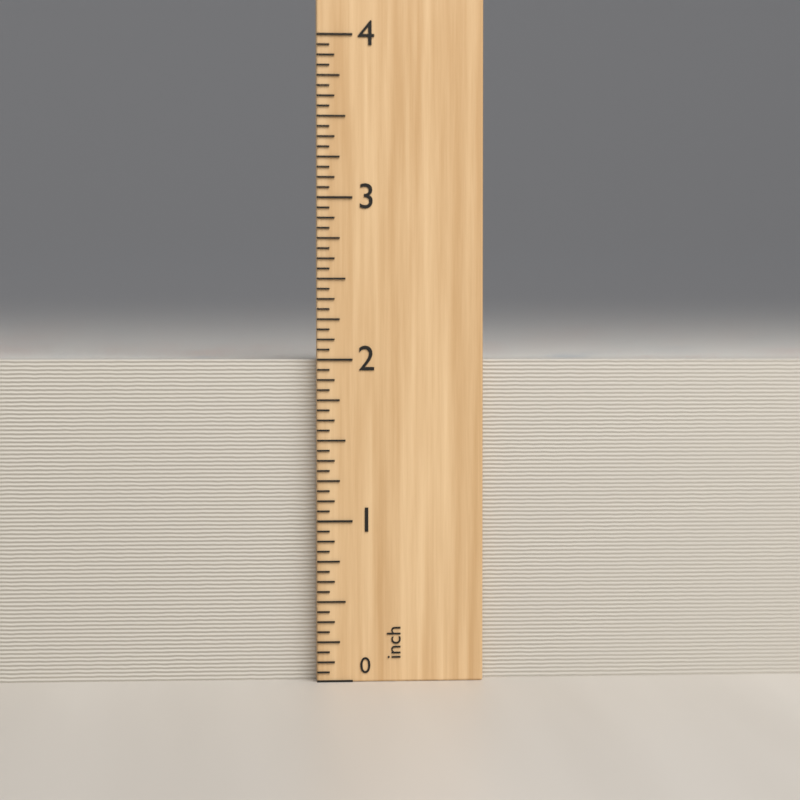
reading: 2.0000 inch
